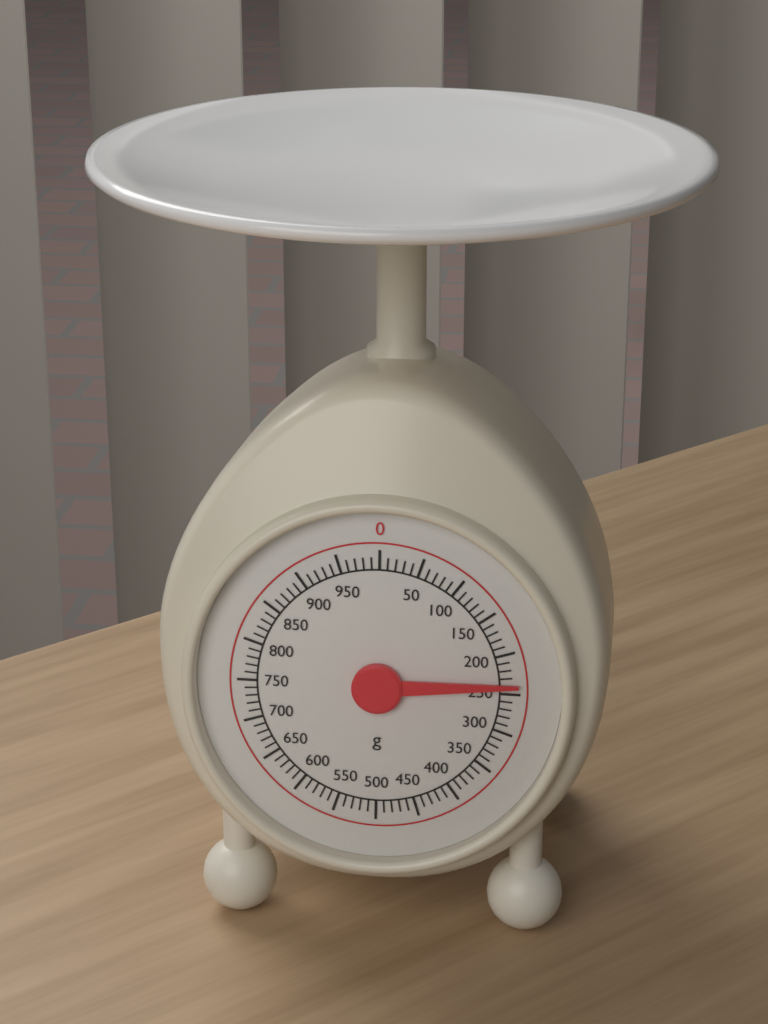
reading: 240 g
